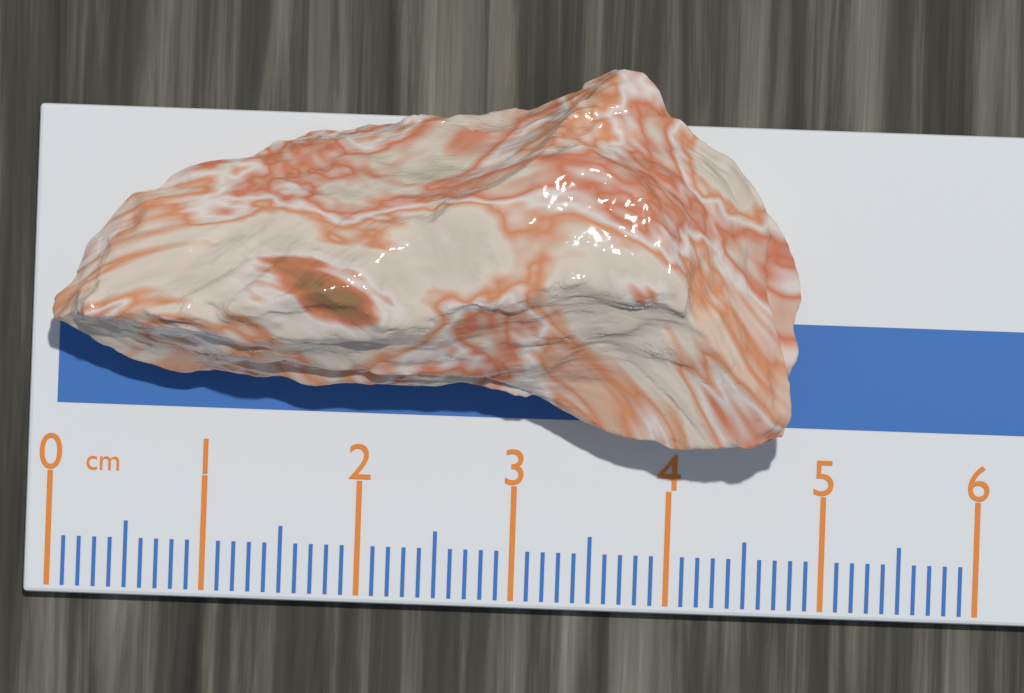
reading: 4.8 cm
